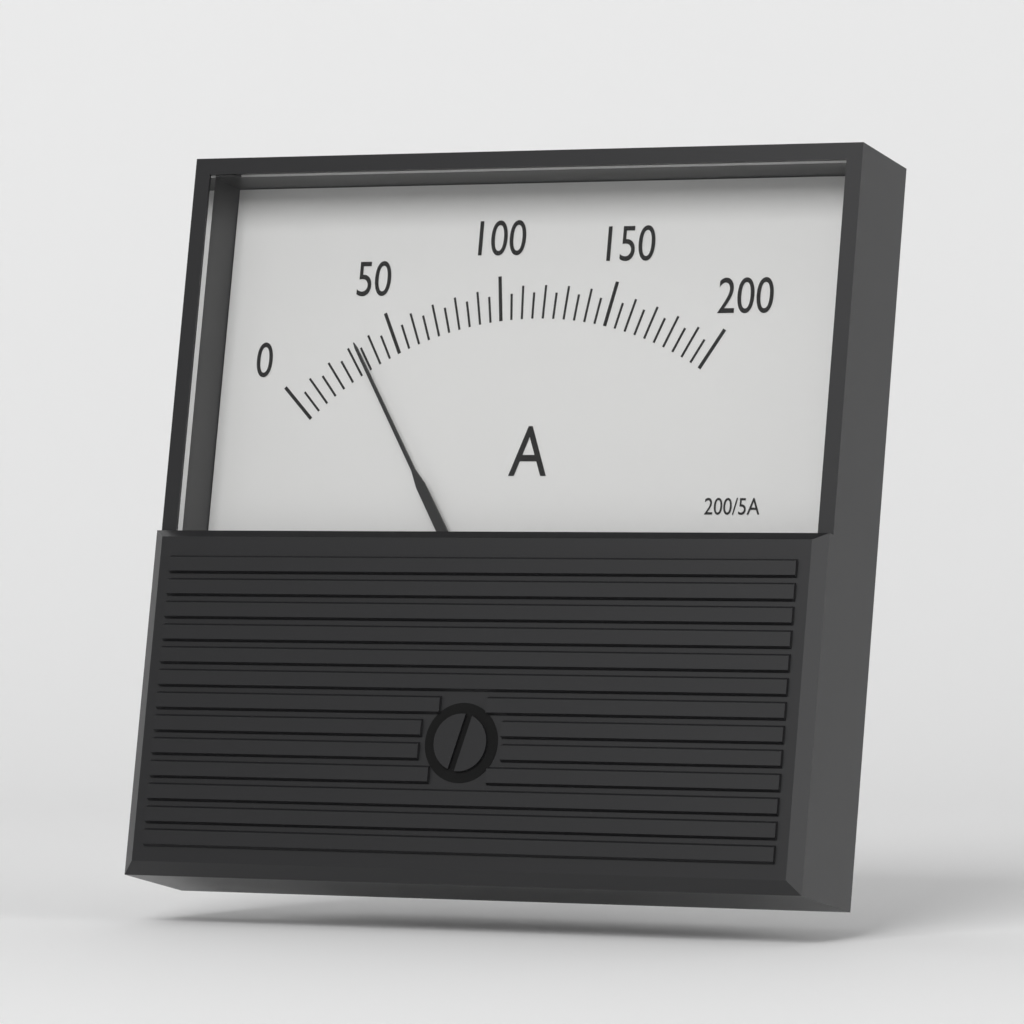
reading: 35 A
